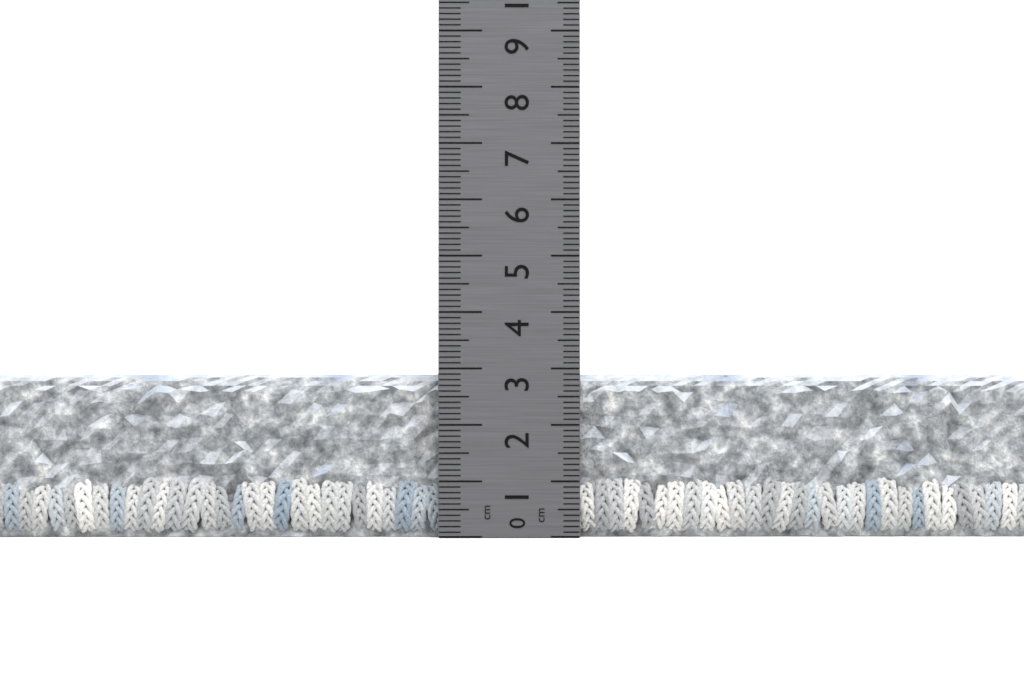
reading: 2.9 cm
